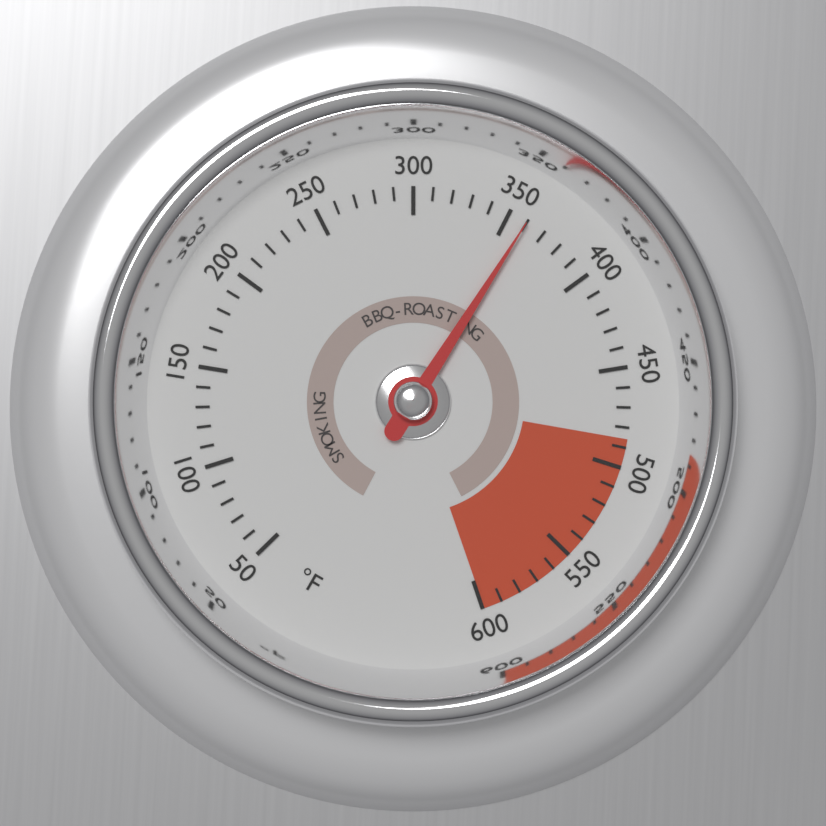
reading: 360 °F
